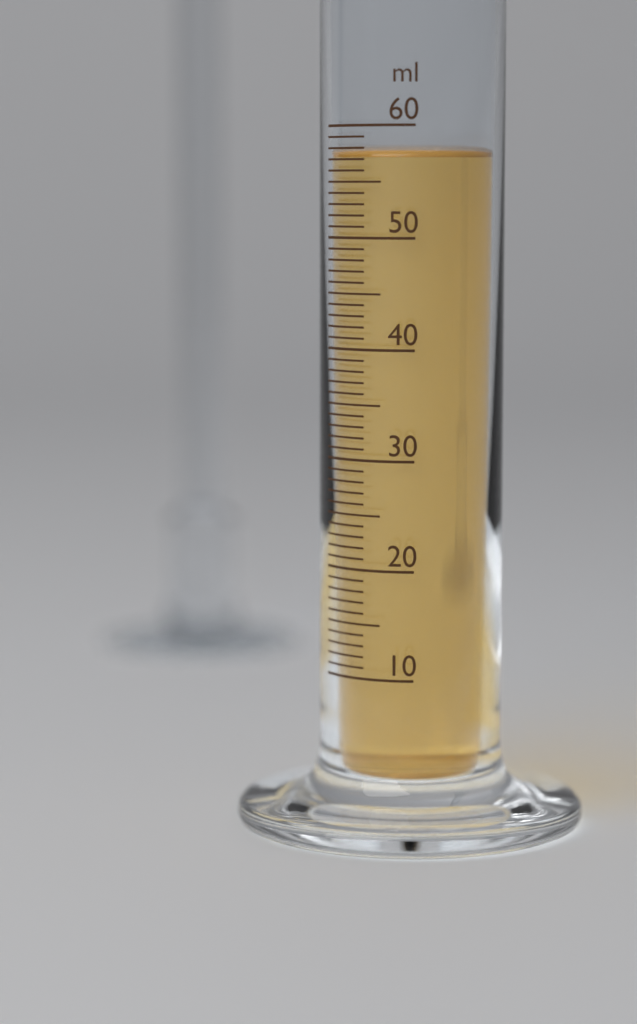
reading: 57.5 ml
